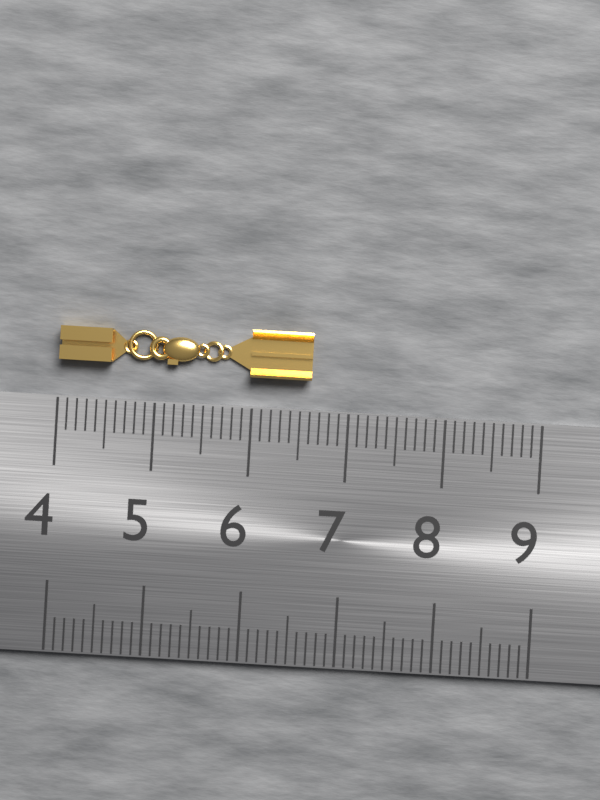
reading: 6.6 (no unit)
